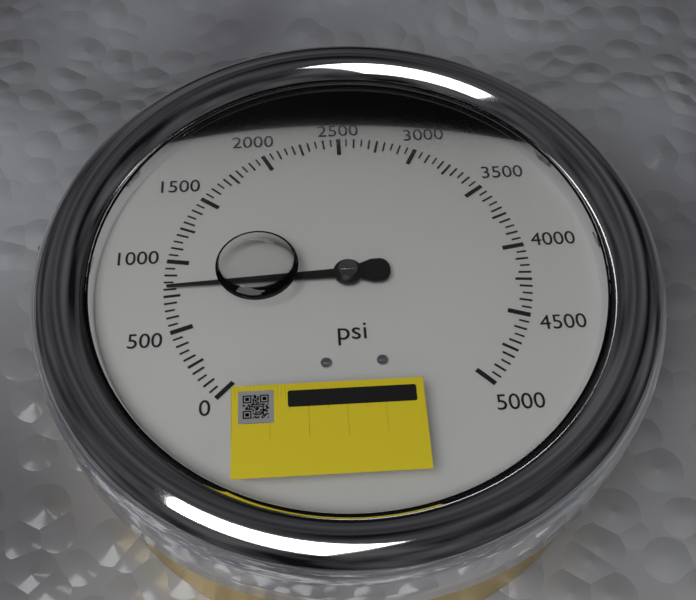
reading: 800 psi
